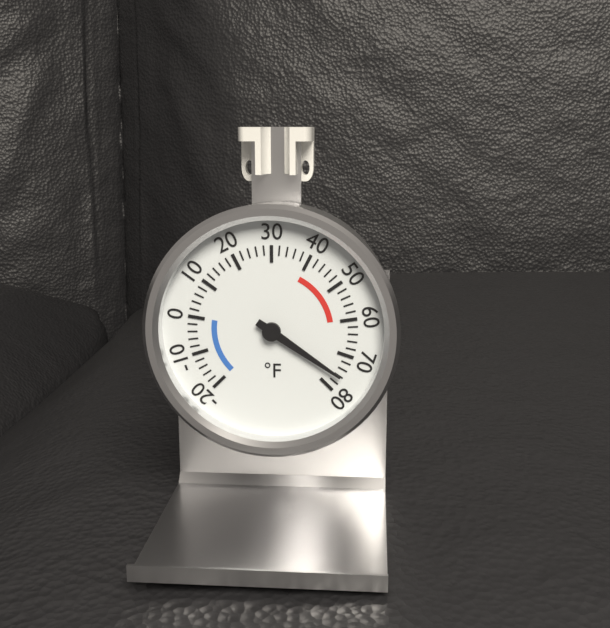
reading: 76 °F
